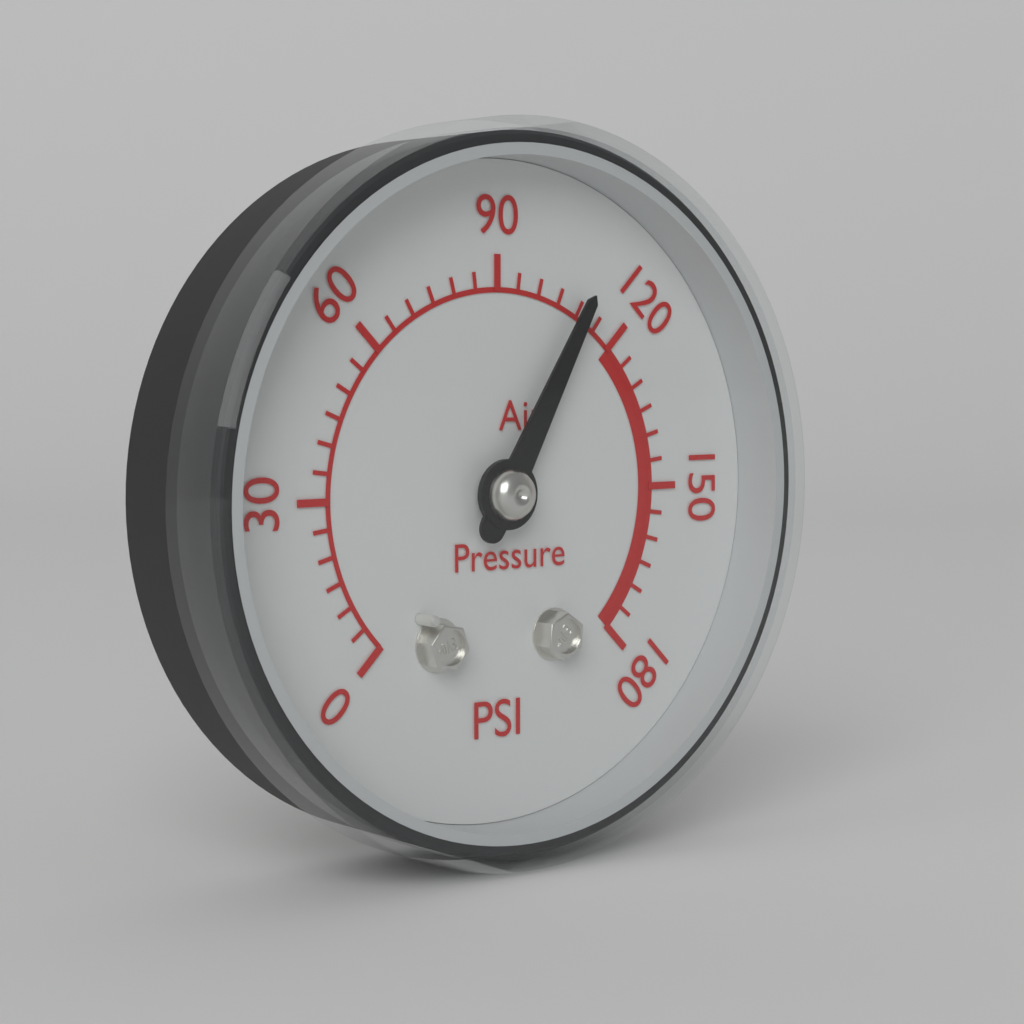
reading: 110 psi
